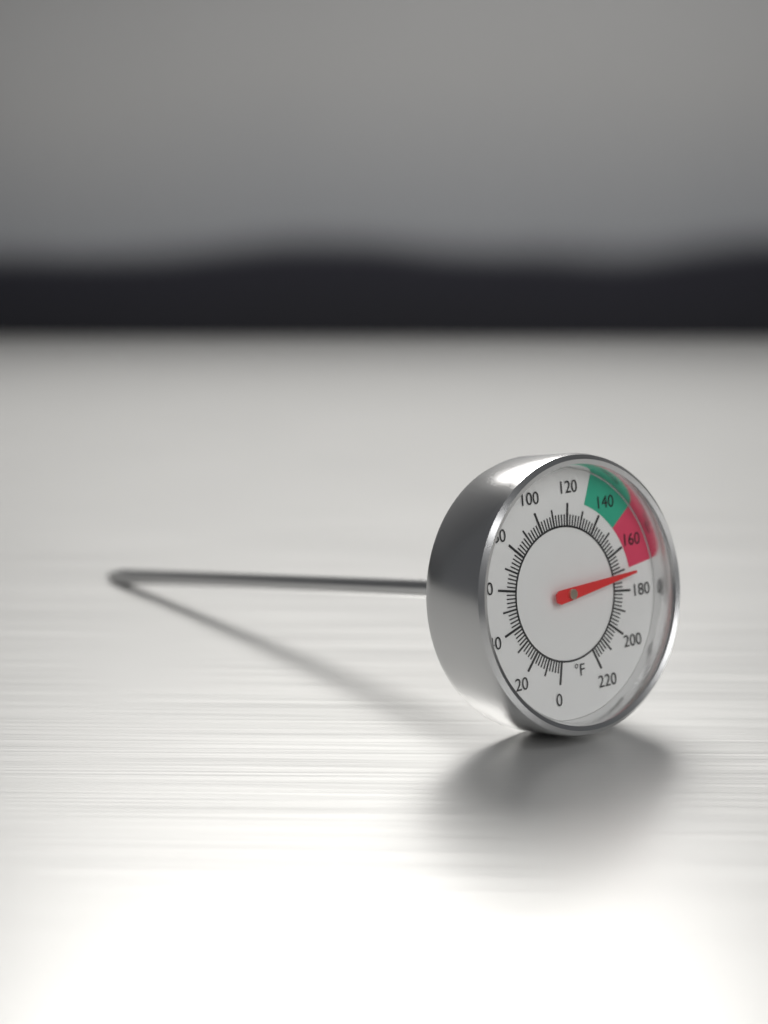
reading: 172 °F
